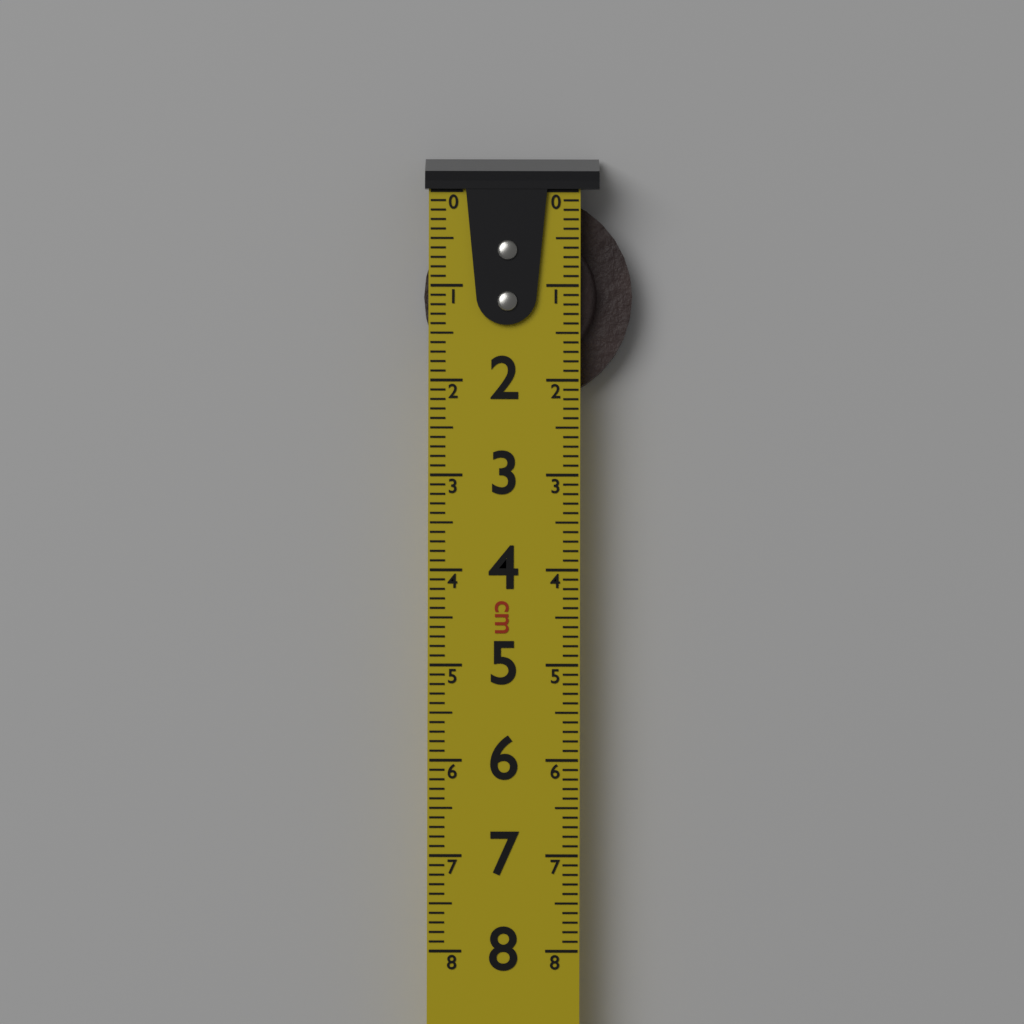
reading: 2.2 cm
